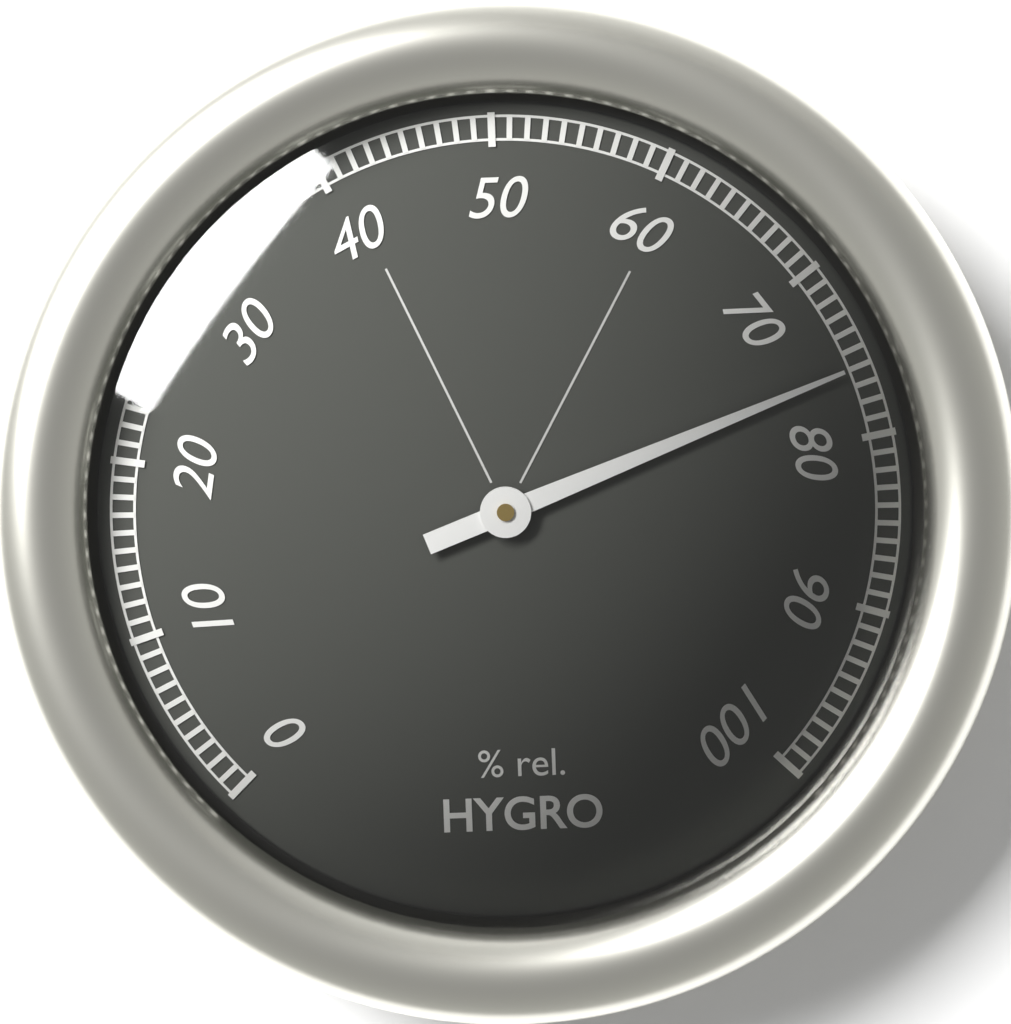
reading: 76 %
